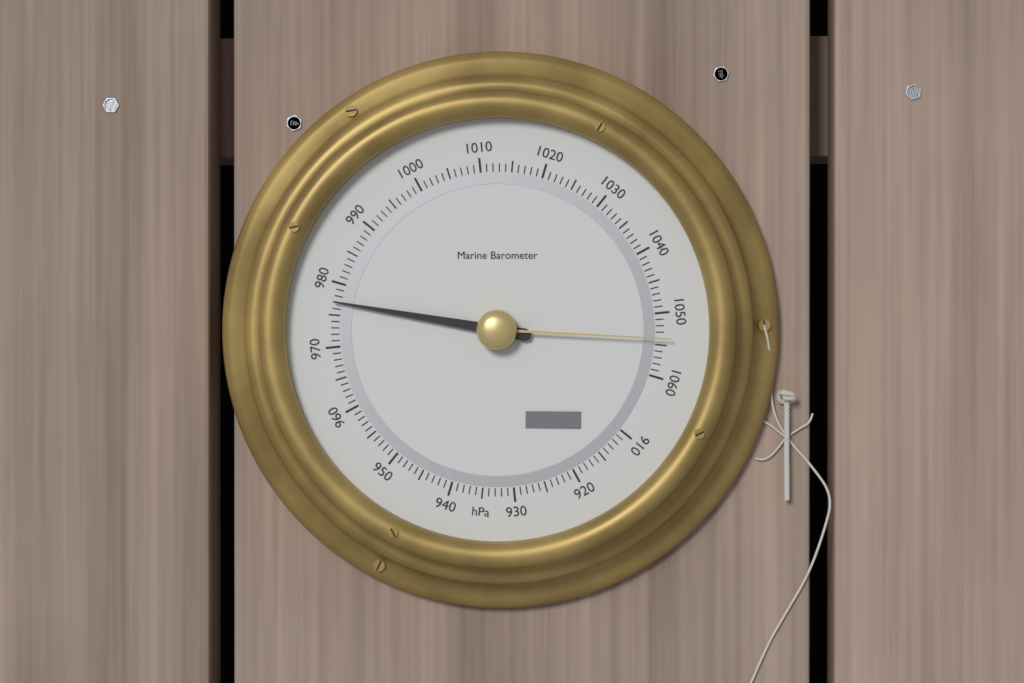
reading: 977 hPa
